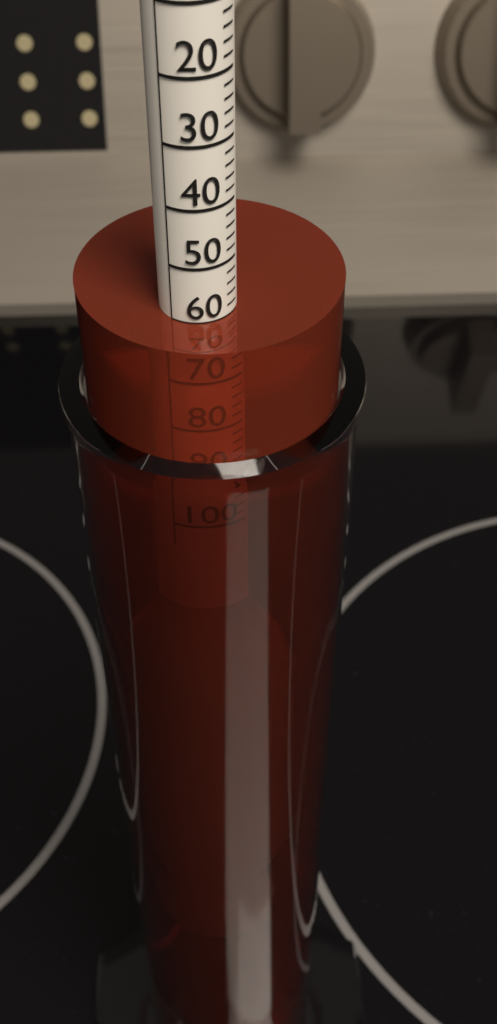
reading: 60 (no unit)
